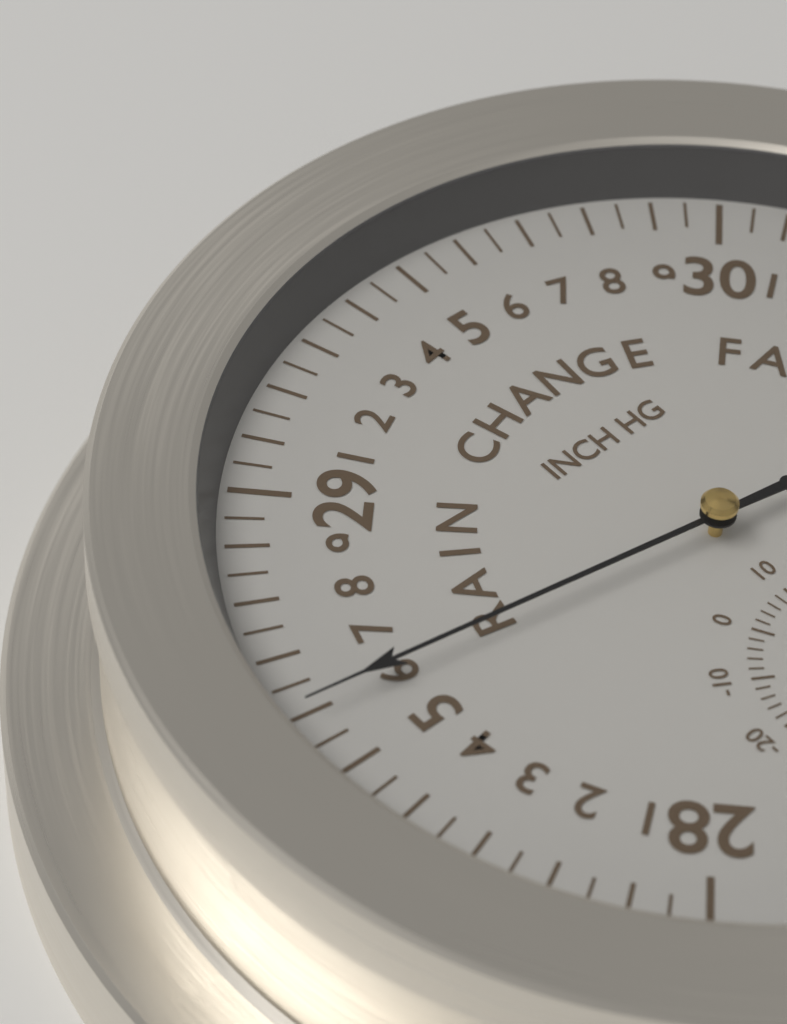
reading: 28.60 inHg
